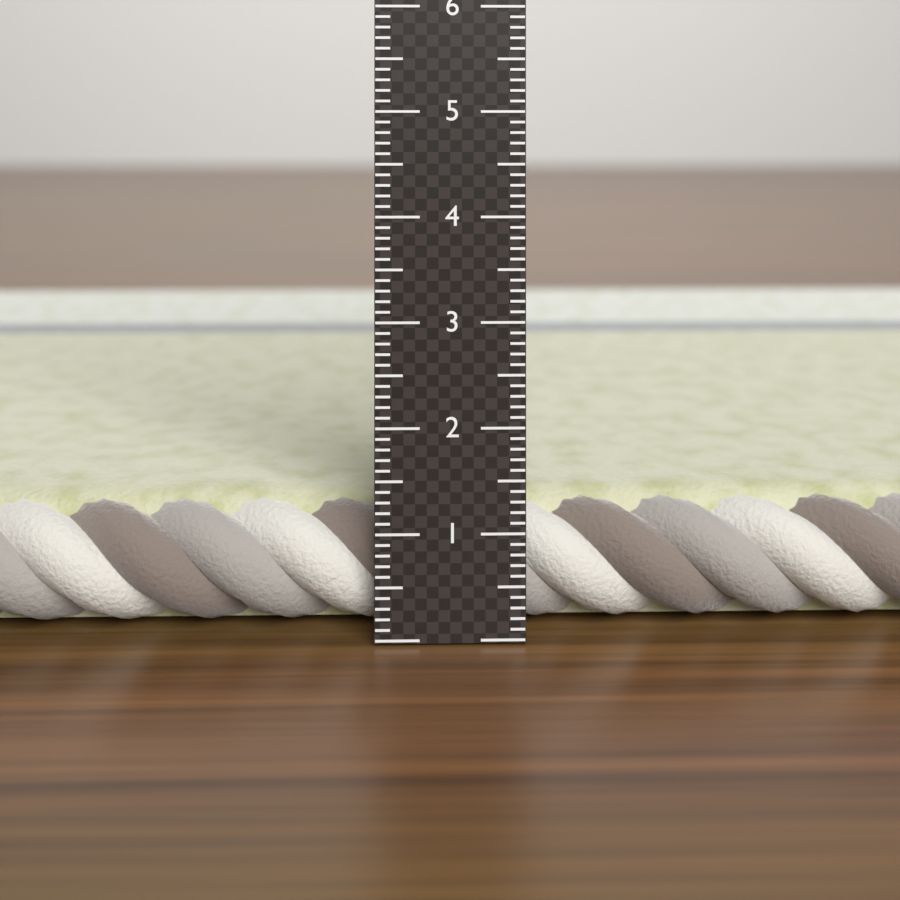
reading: 1.2 cm
